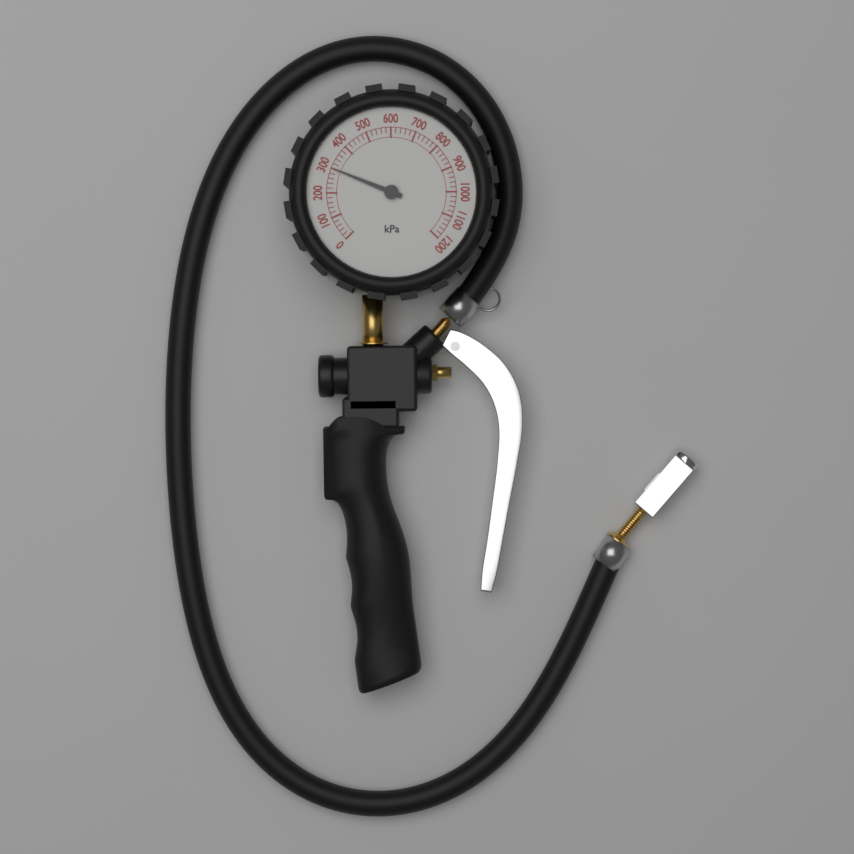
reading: 300 kPa
